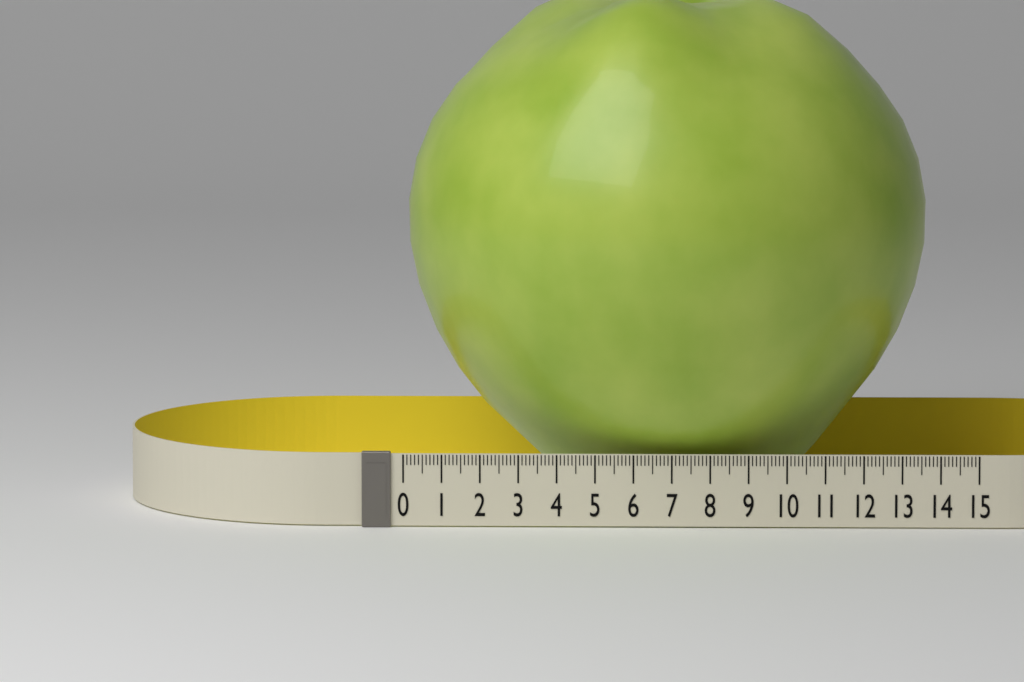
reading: 13.7 (no unit)
